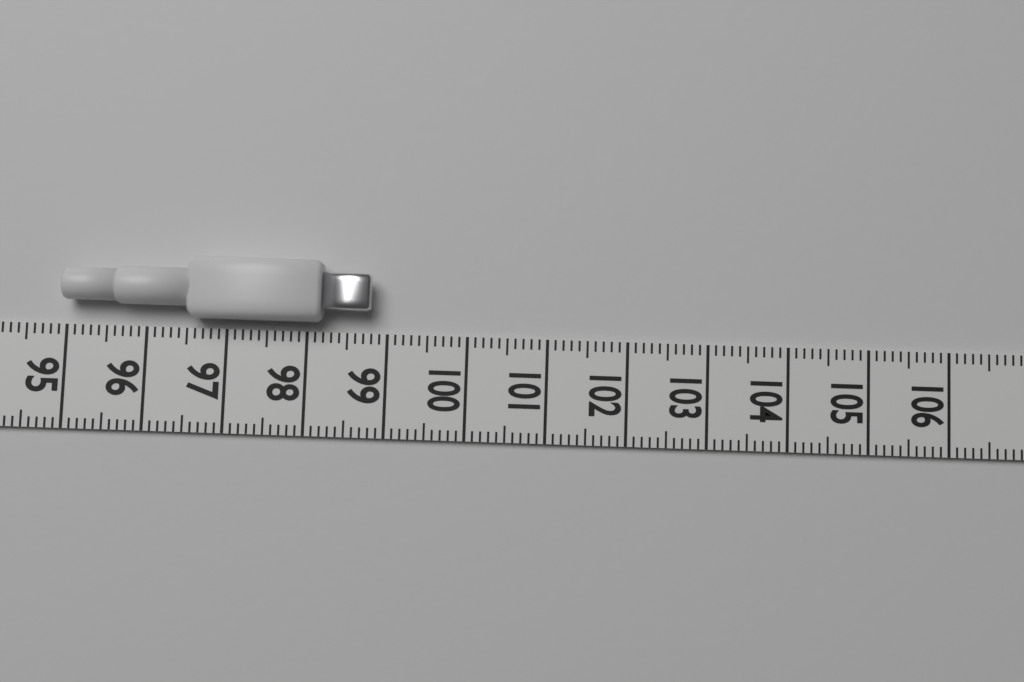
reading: 98.8 (no unit)
